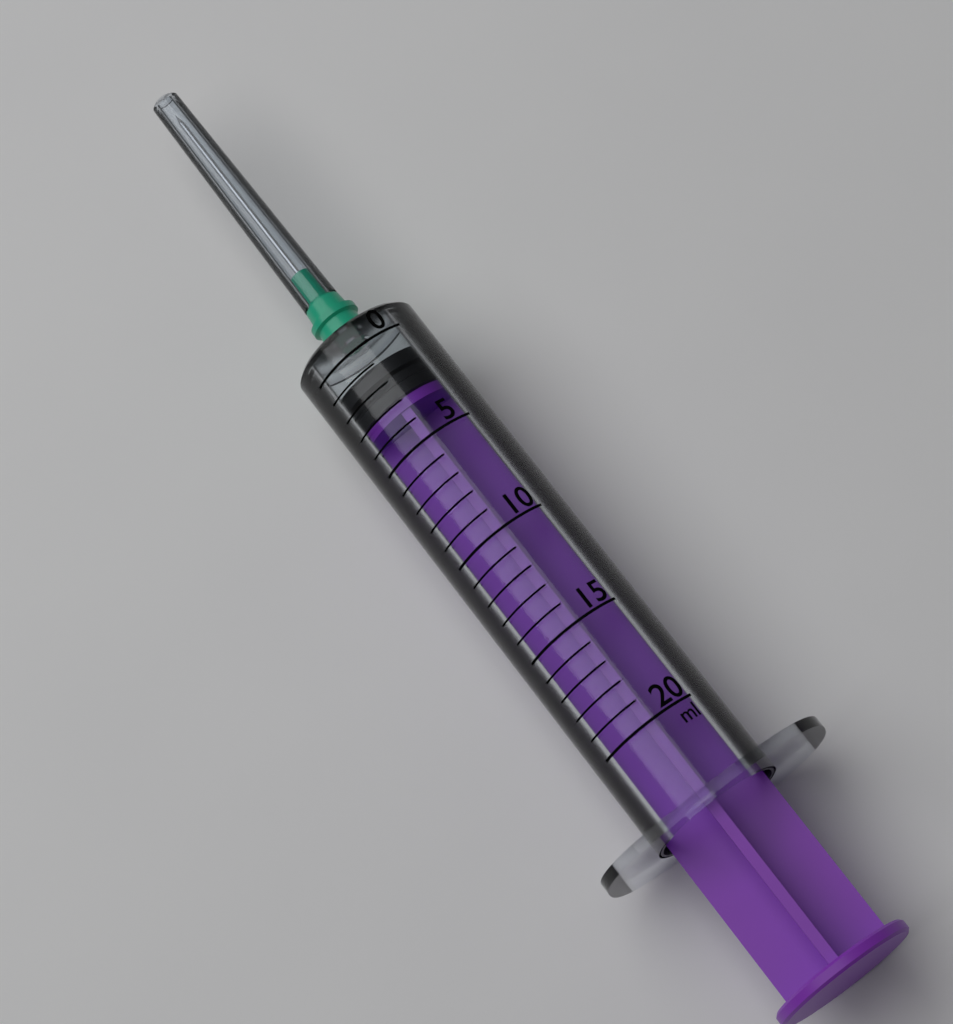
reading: 1 ml
